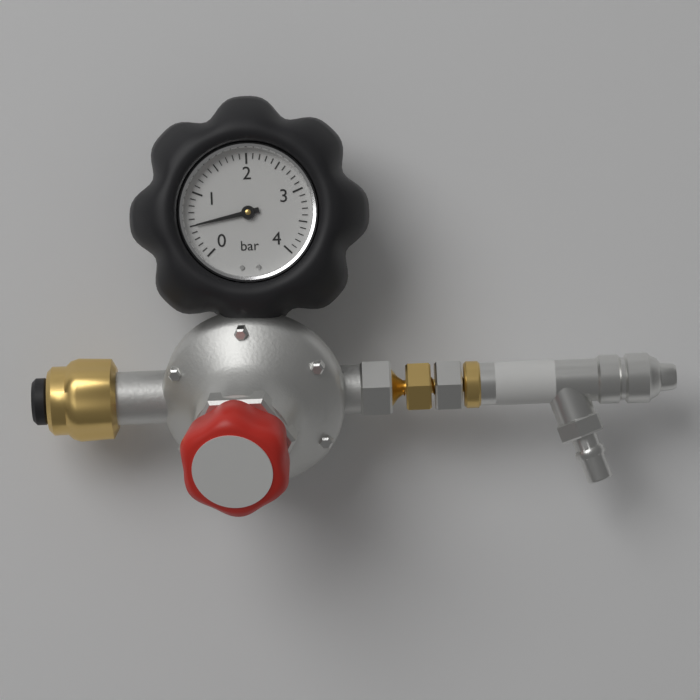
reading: 0.5 bar
